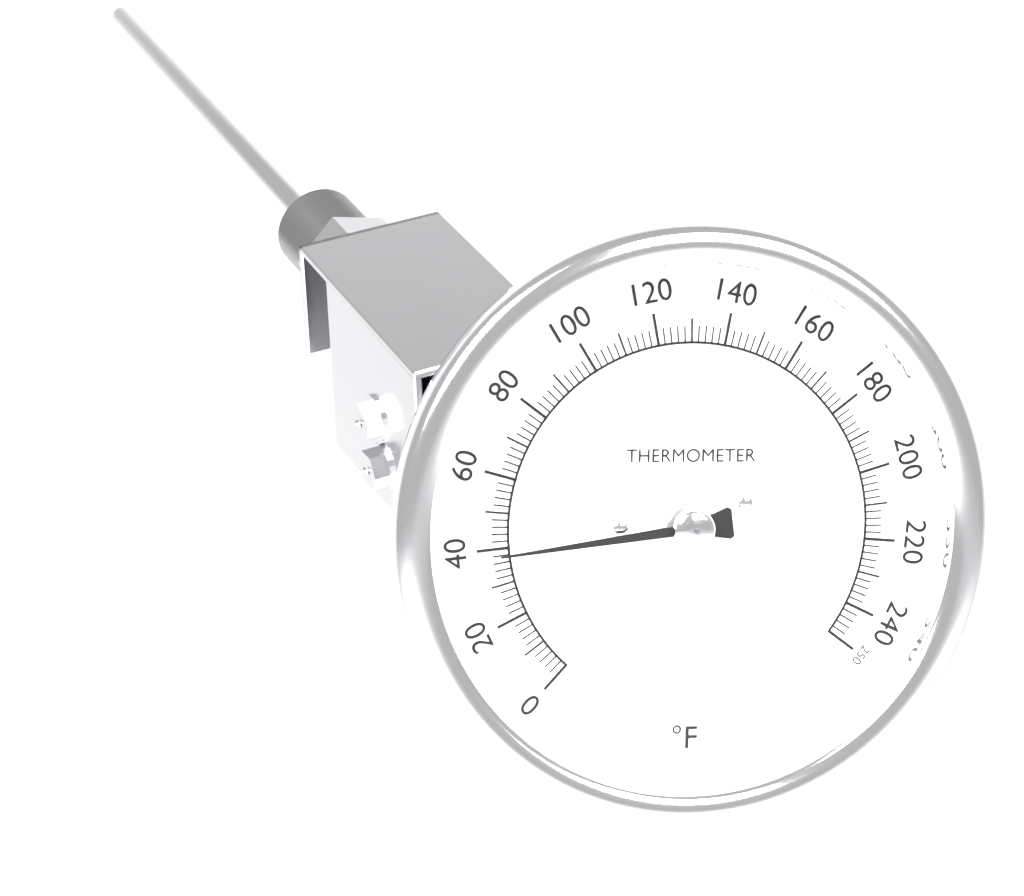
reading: 38 °F
